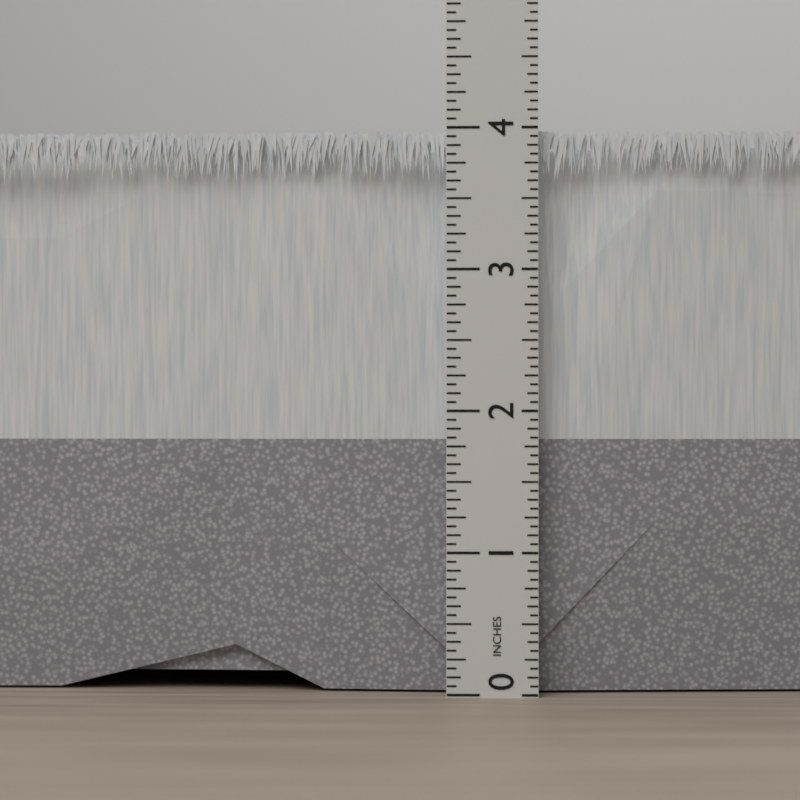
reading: 4.0000 in
